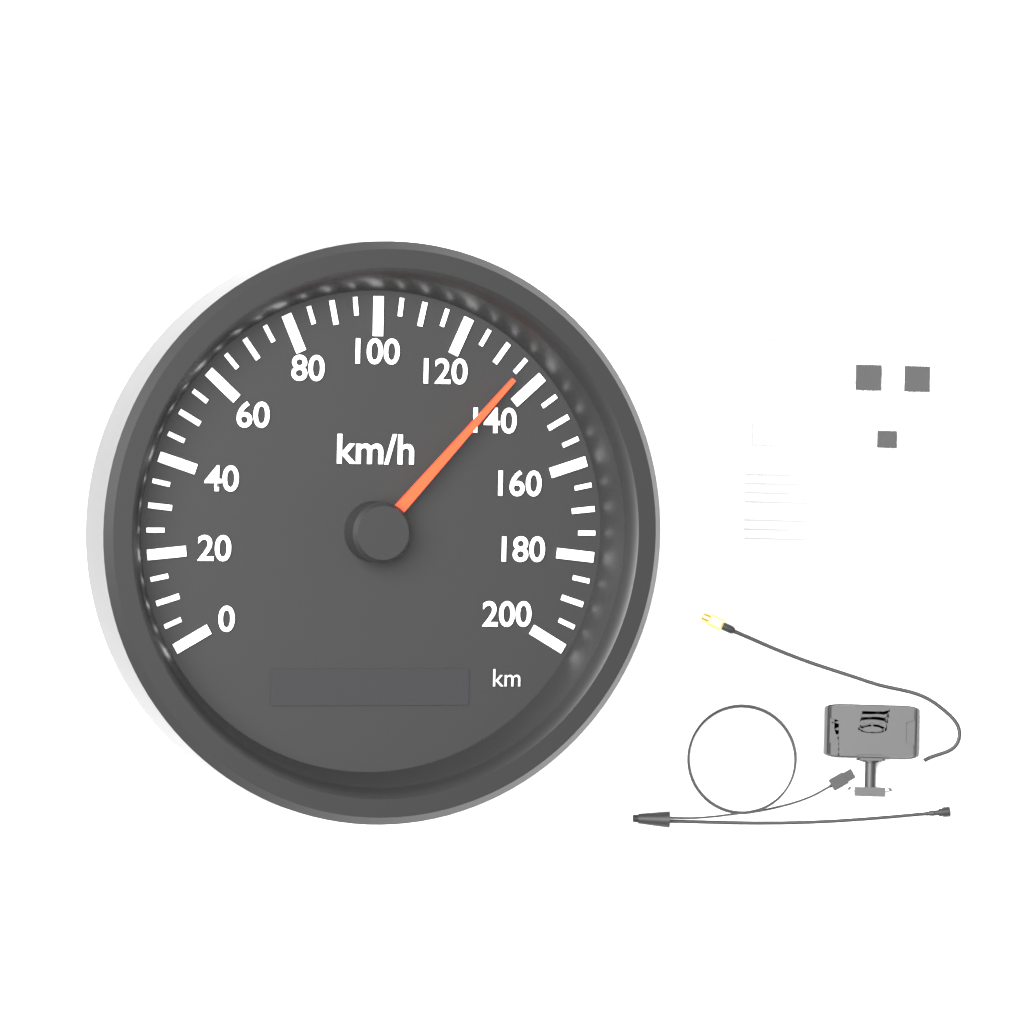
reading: 135 km/h
